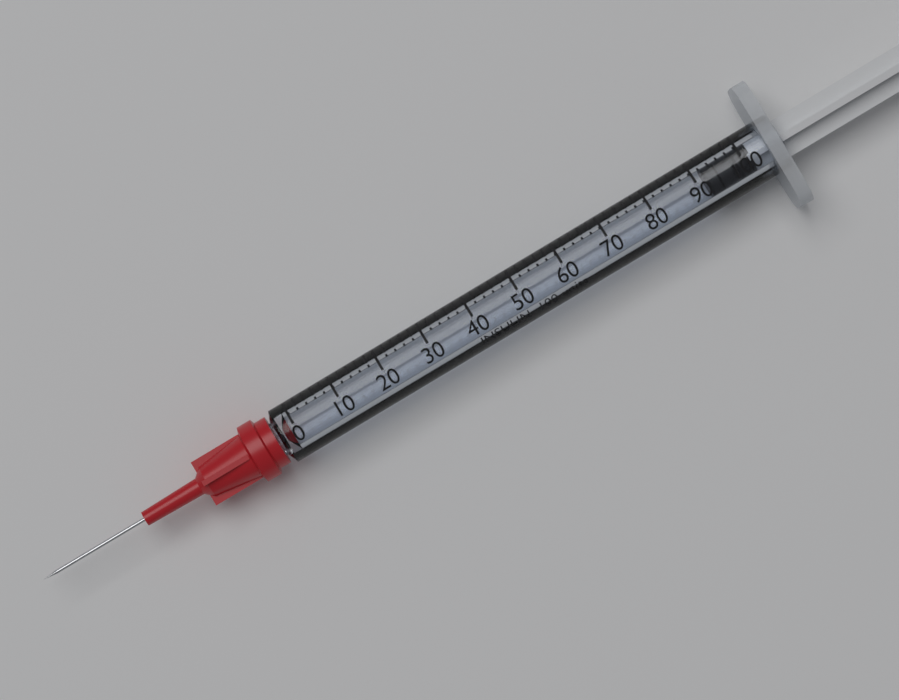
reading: 92 units
